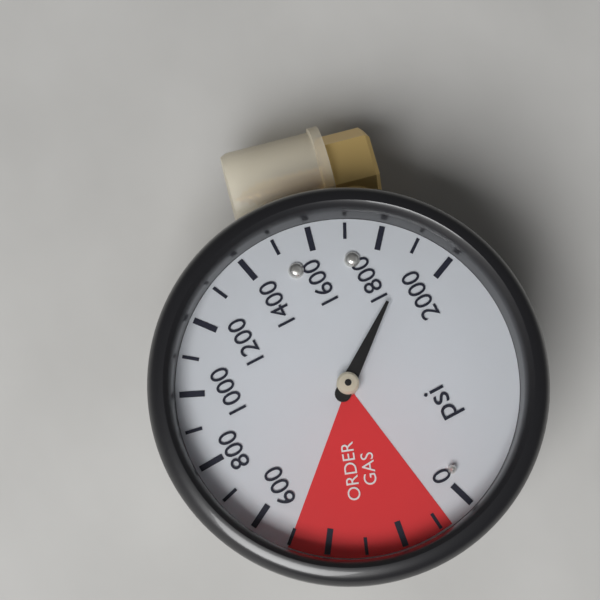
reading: 1900 psi
